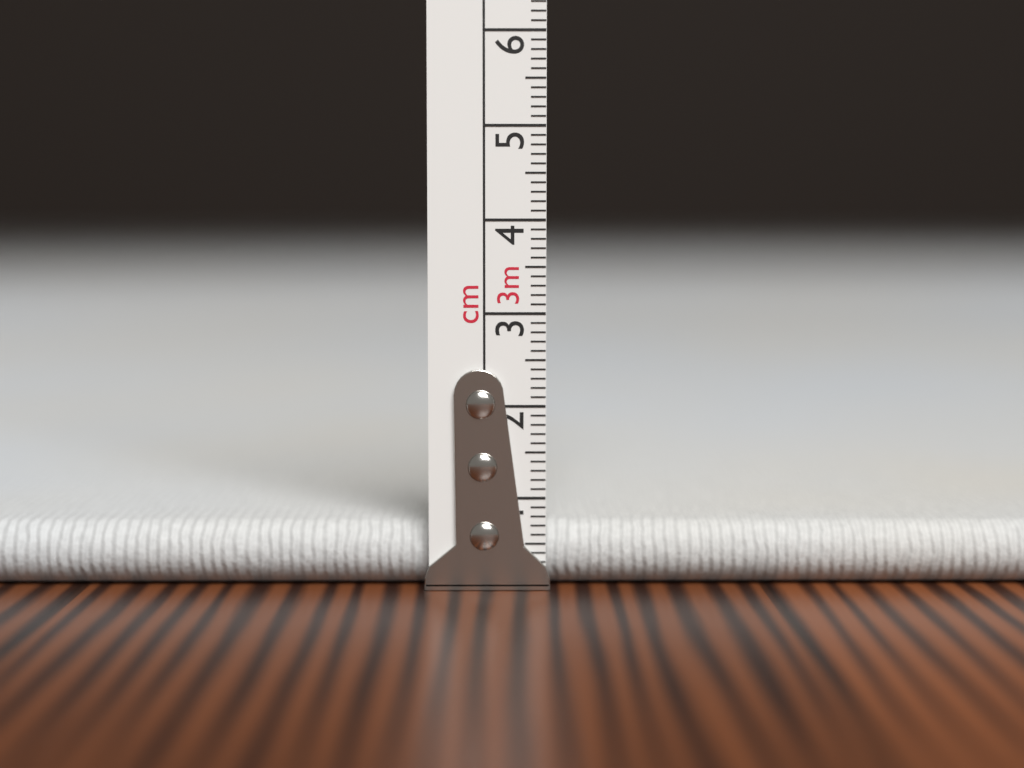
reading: 0.7 cm
